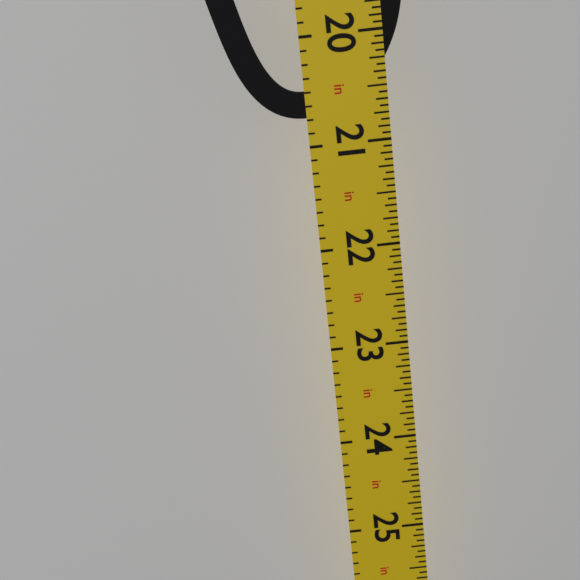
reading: 20.7500 in
